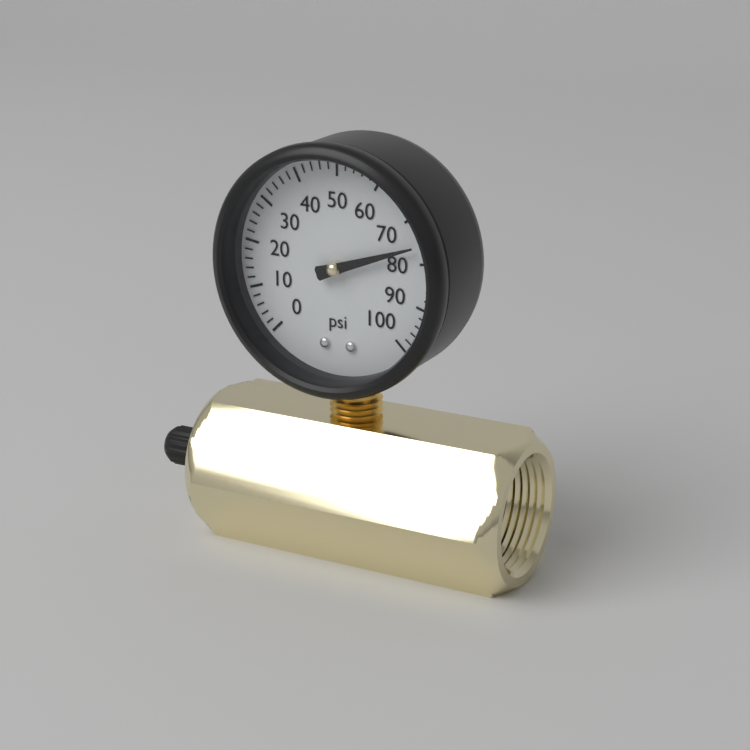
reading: 76 psi
